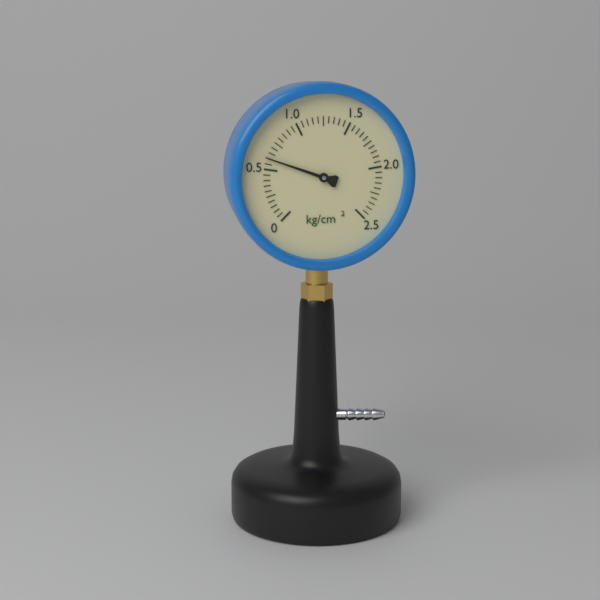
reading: 0.60 kg/cm²
